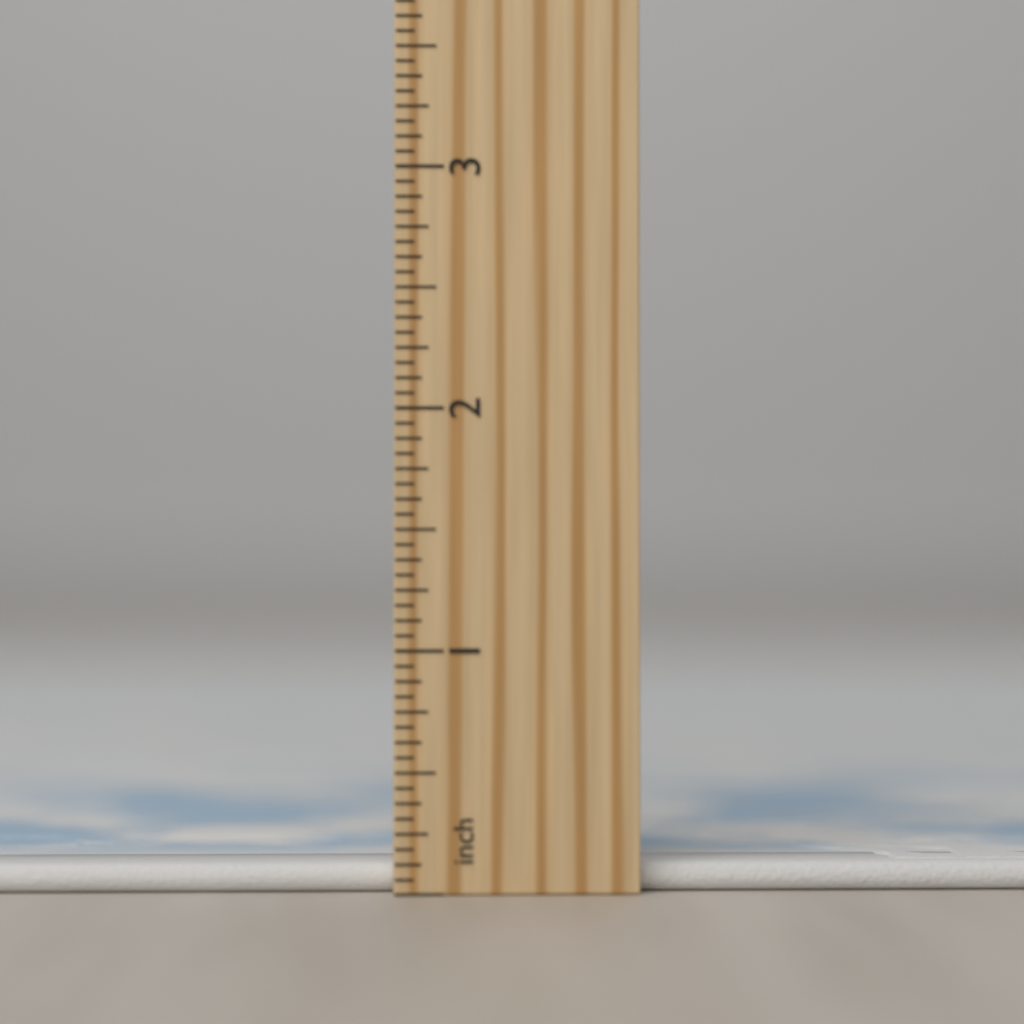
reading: 0.1250 inch
